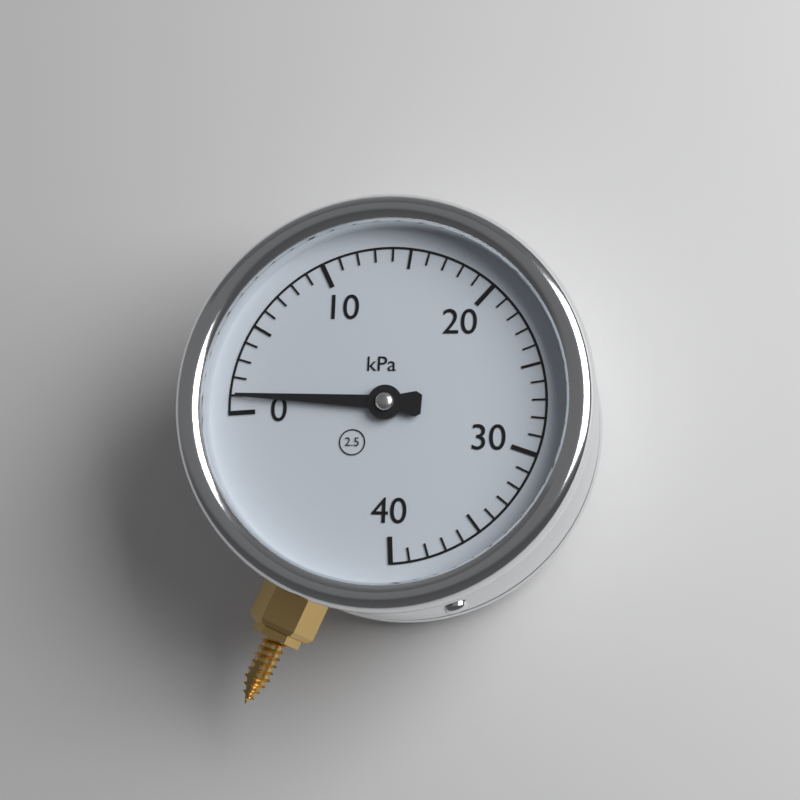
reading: 1 kPa
